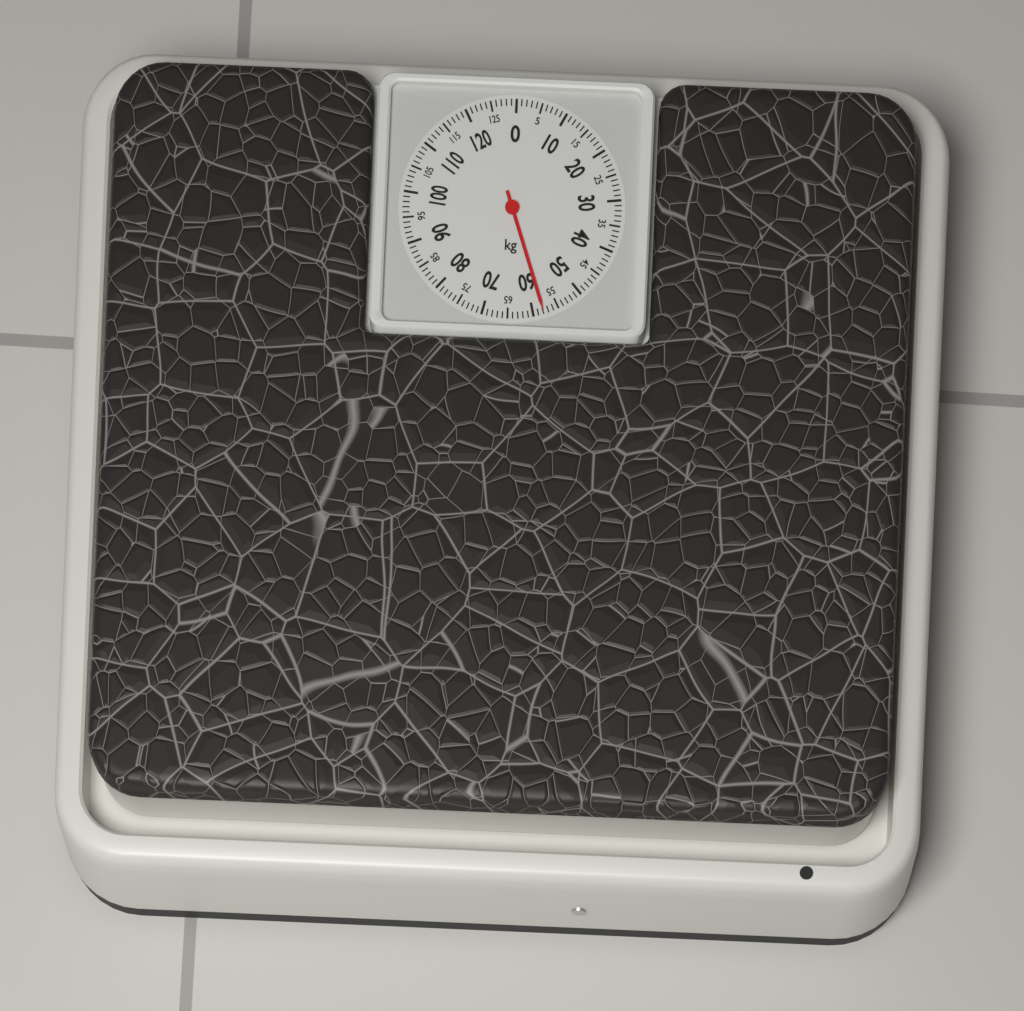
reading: 58 kg
